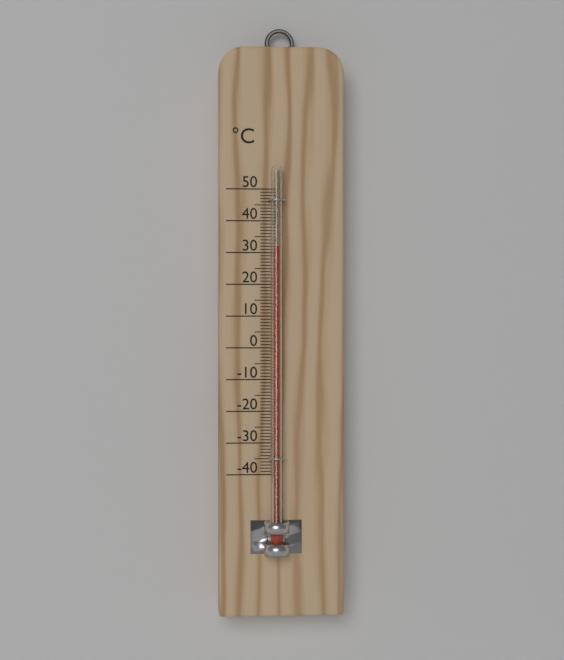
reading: 32 °C
